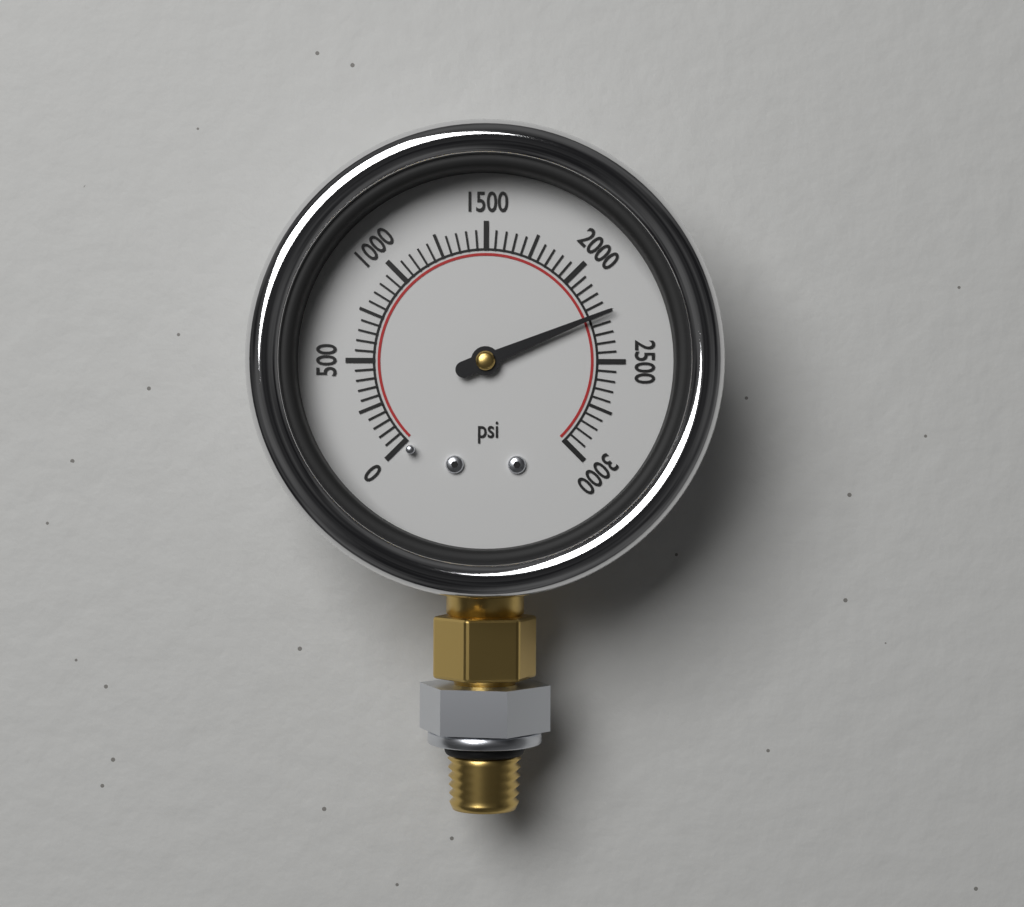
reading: 2250 psi
